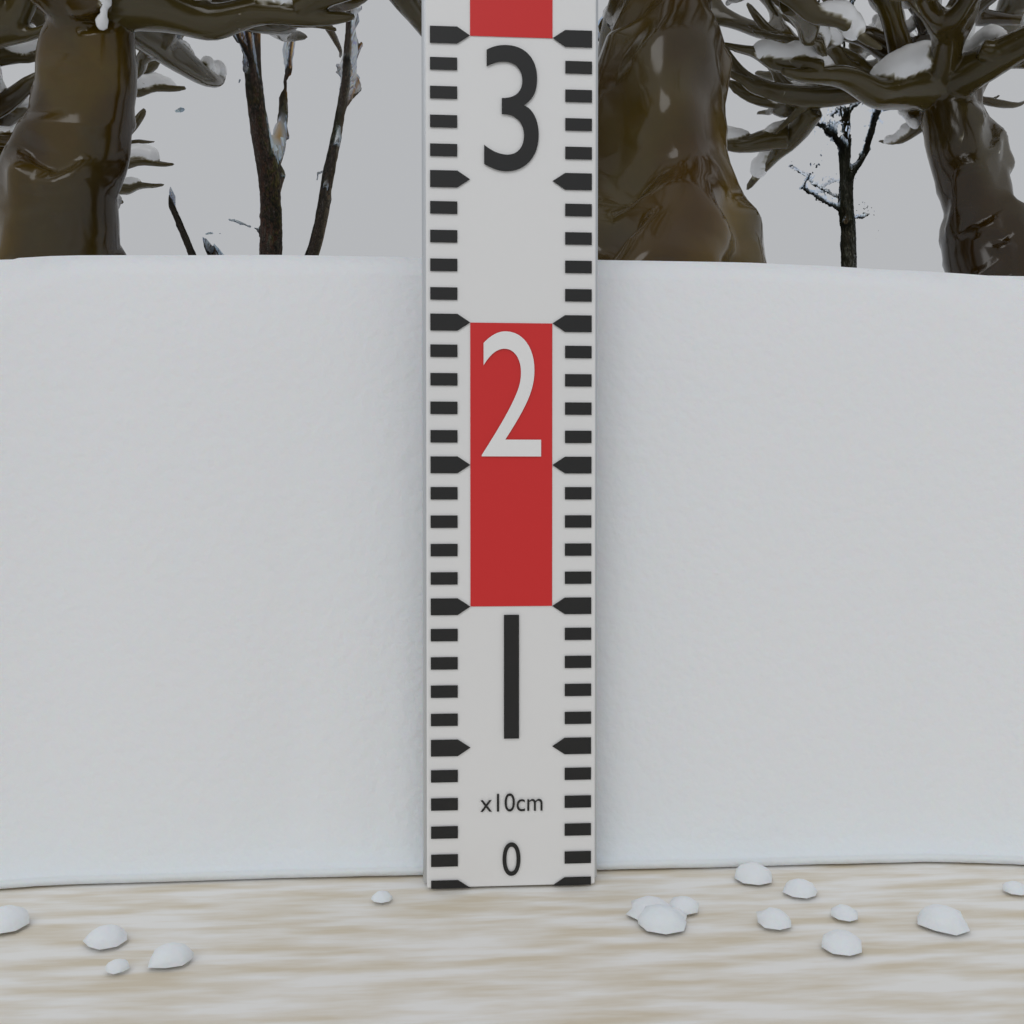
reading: 23 cm
